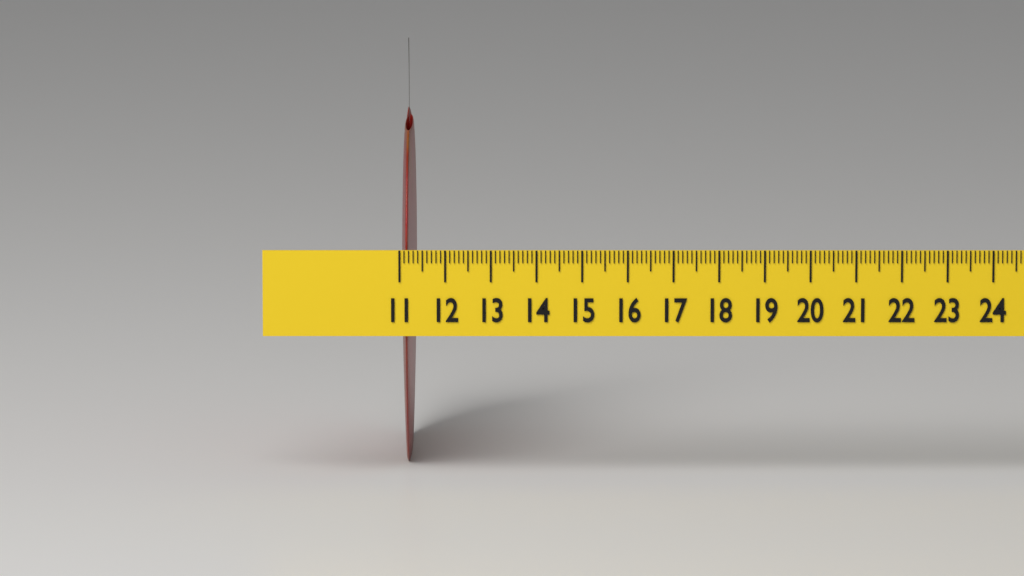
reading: 11.3 (no unit)
